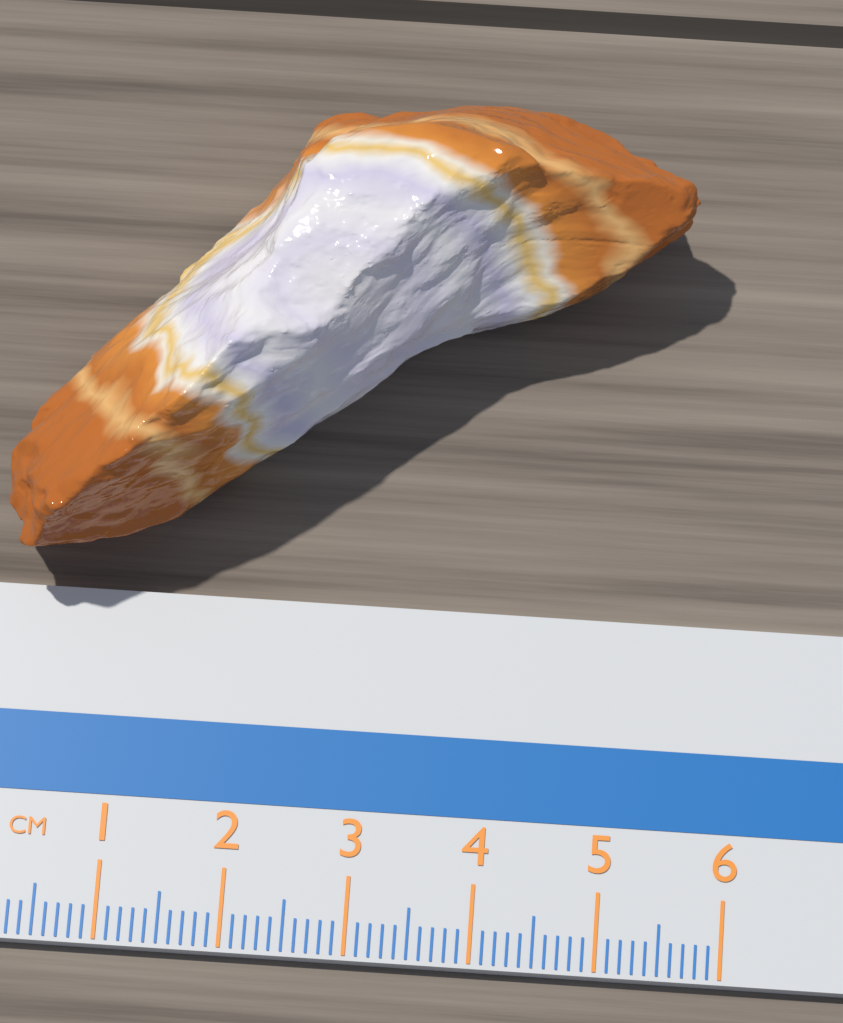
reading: 5.5 cm
